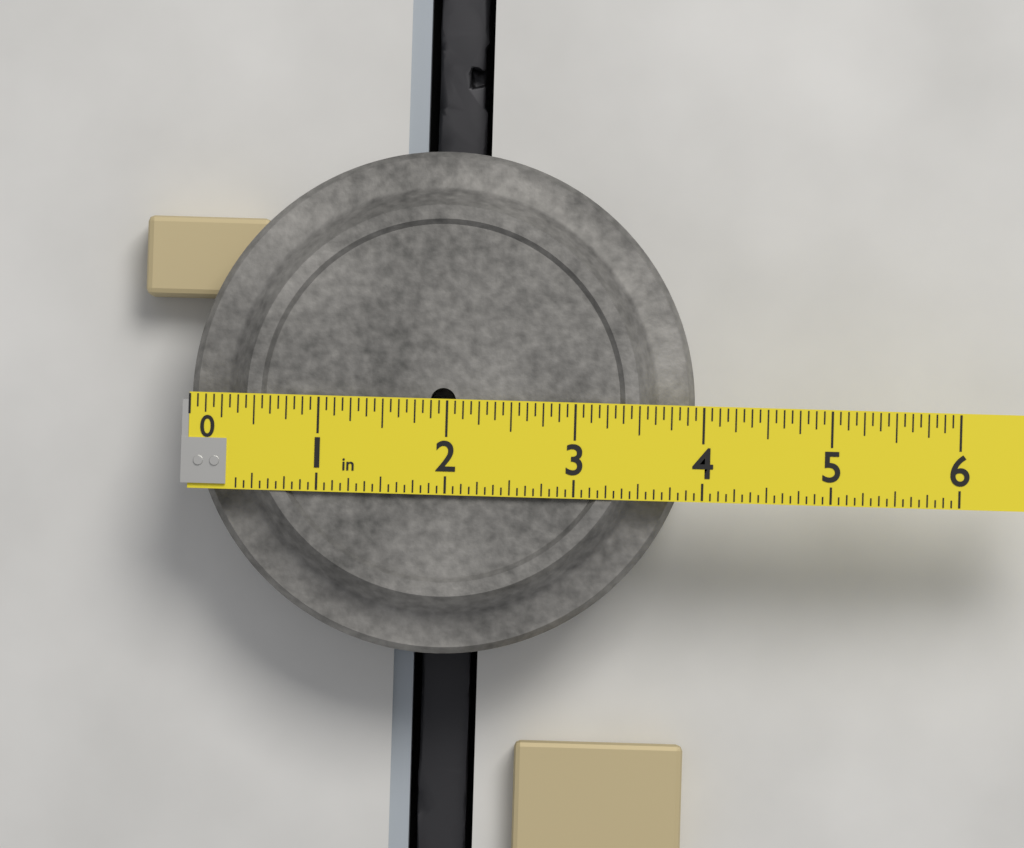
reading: 3.9375 in
